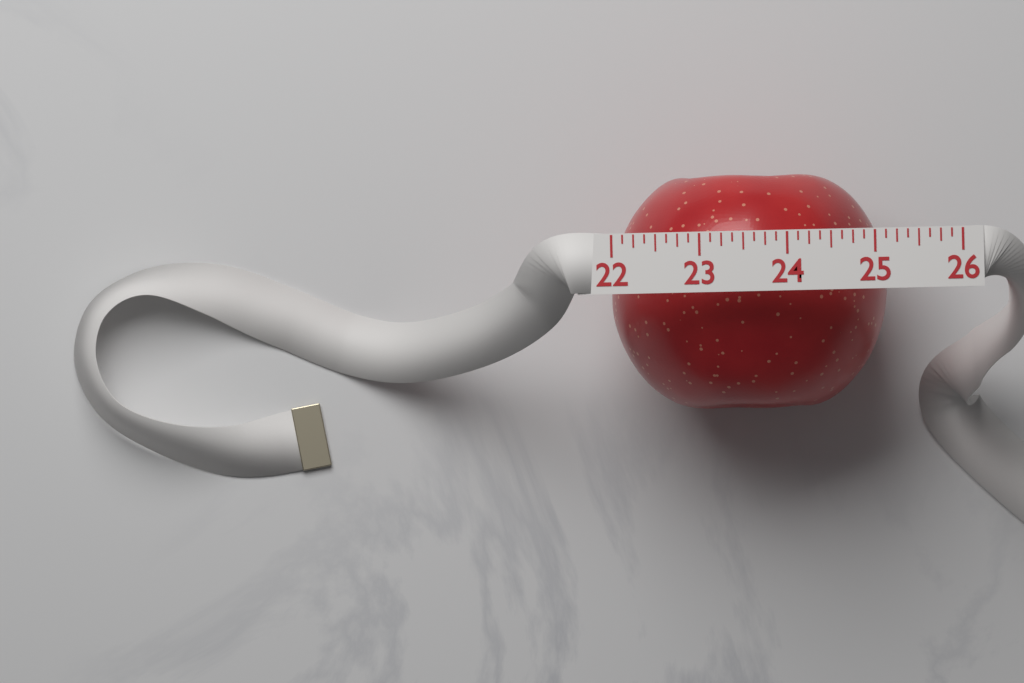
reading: 25.125 (no unit)
